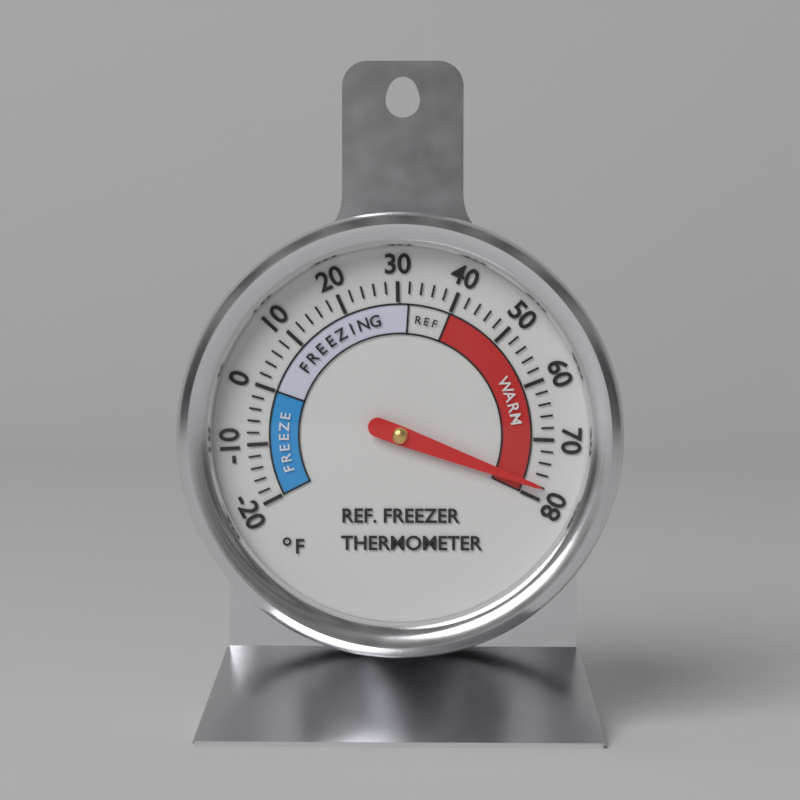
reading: 78 °F
